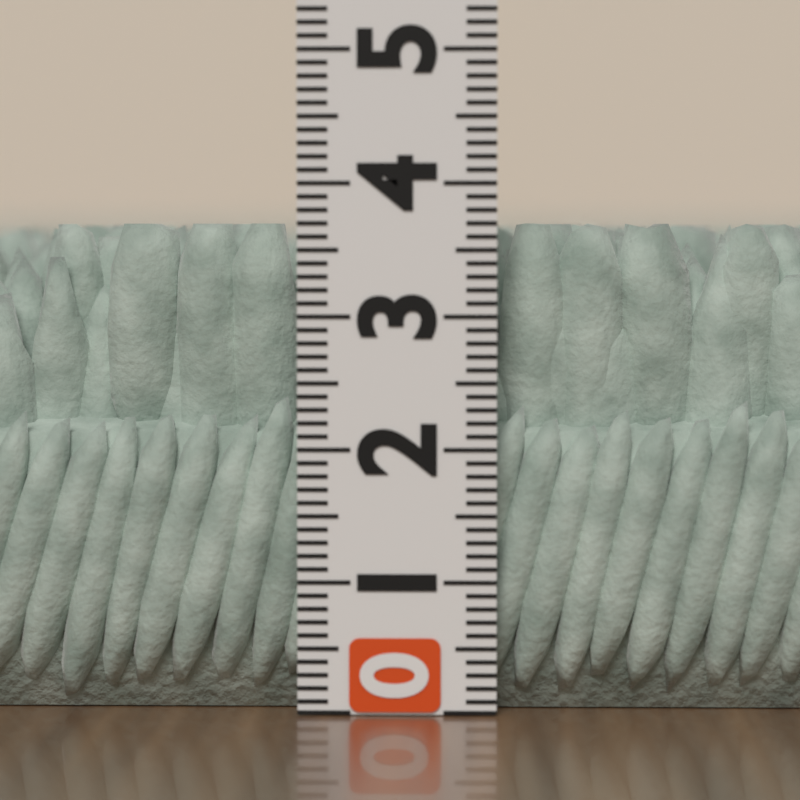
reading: 3.7 (no unit)
